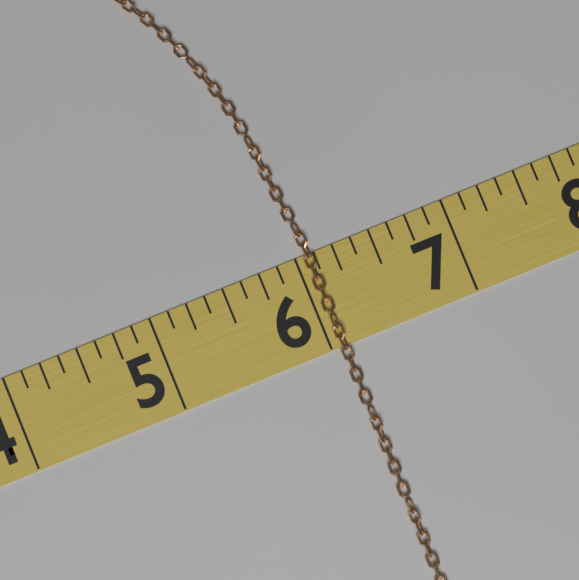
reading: 6.125 (no unit)
